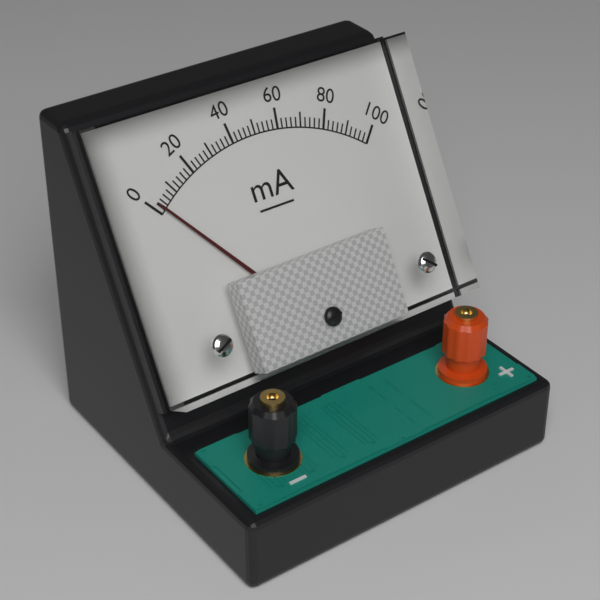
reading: 2 mA
